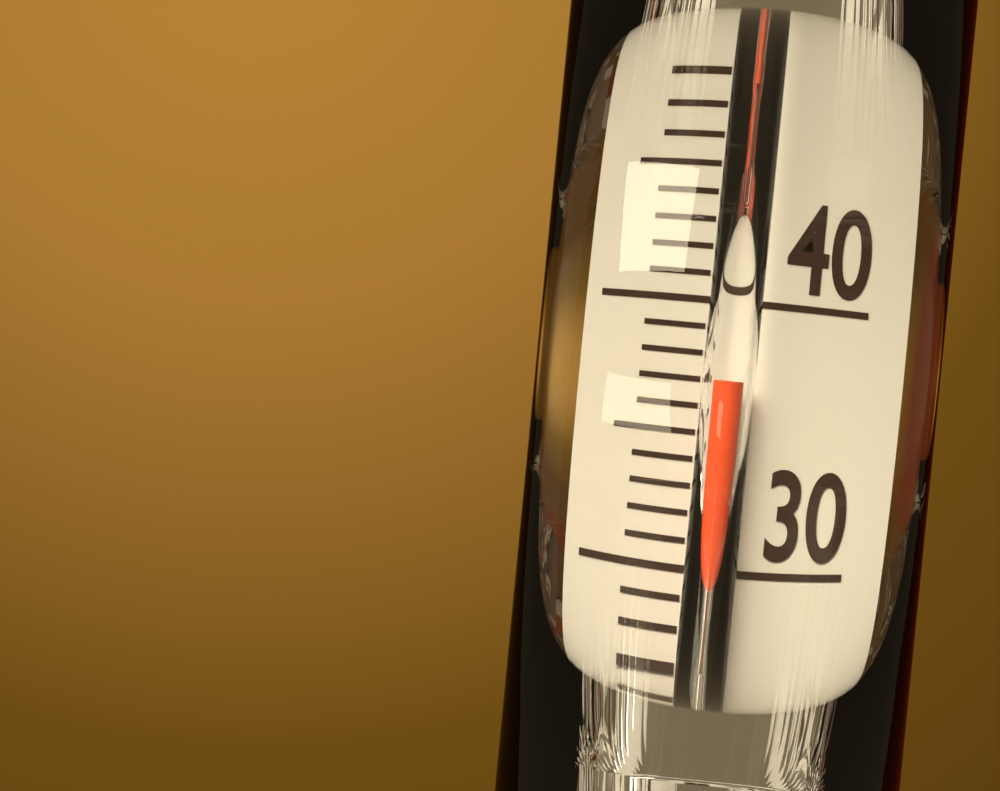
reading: 37 °C
